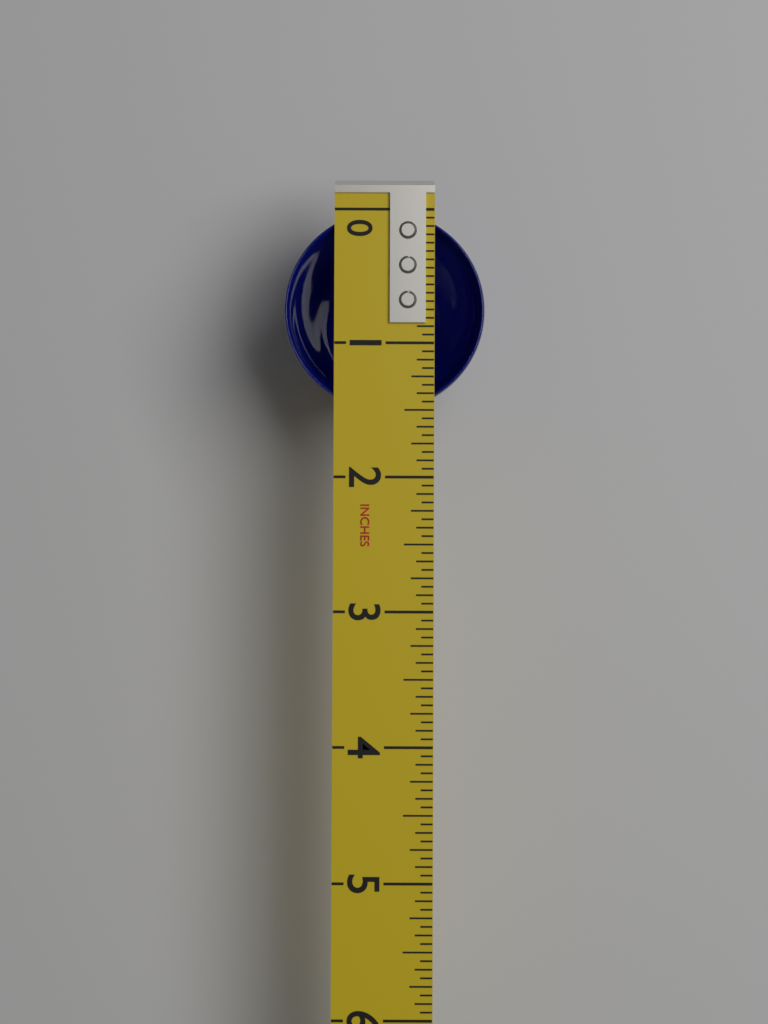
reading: 1.5000 in
